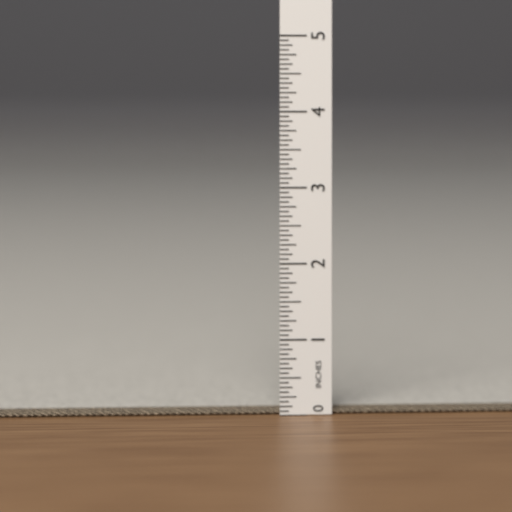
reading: 0.0625 in
